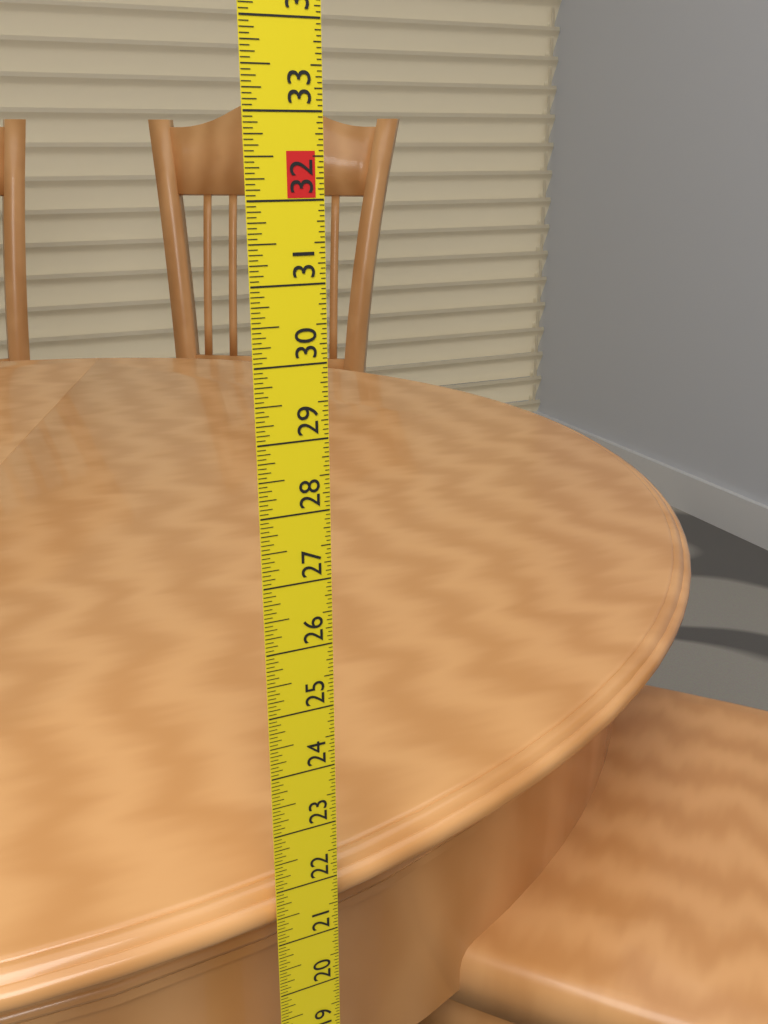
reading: 21.7500 in
